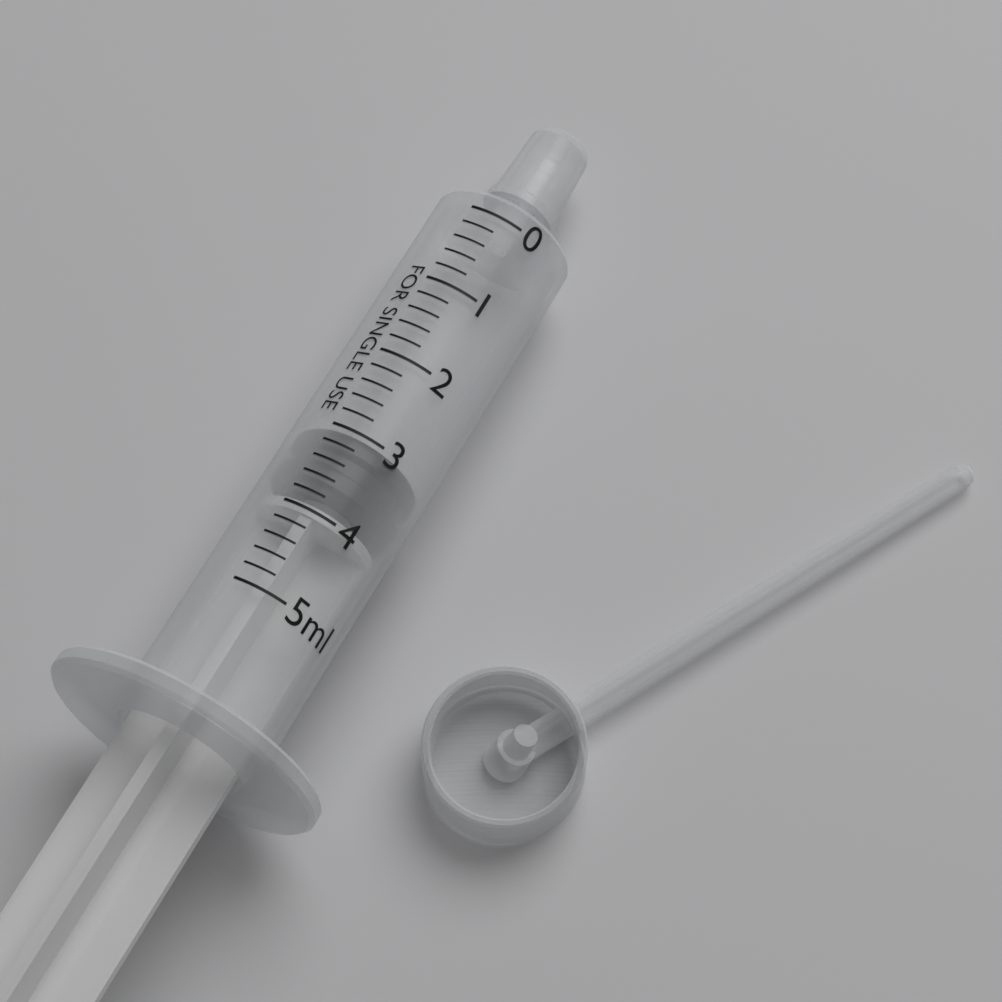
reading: 3.0 ml
